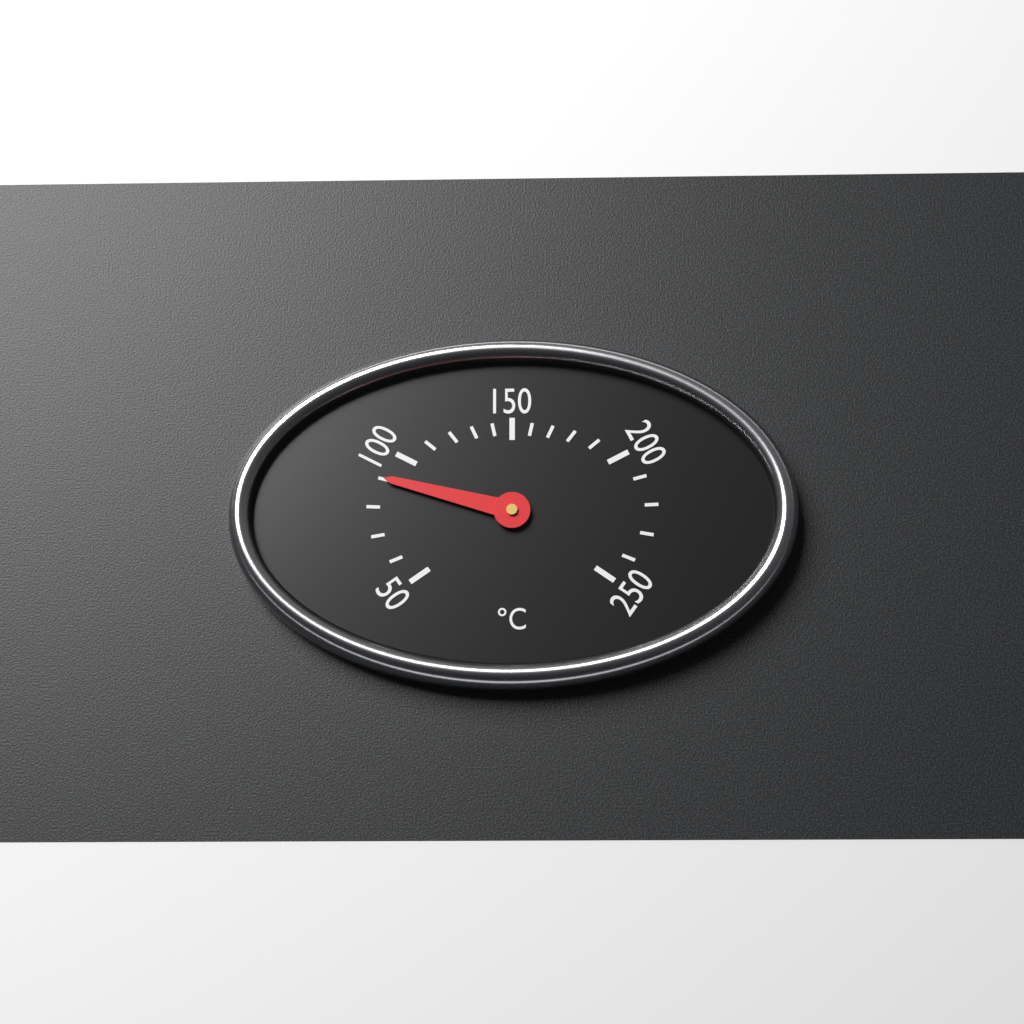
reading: 90 °C
